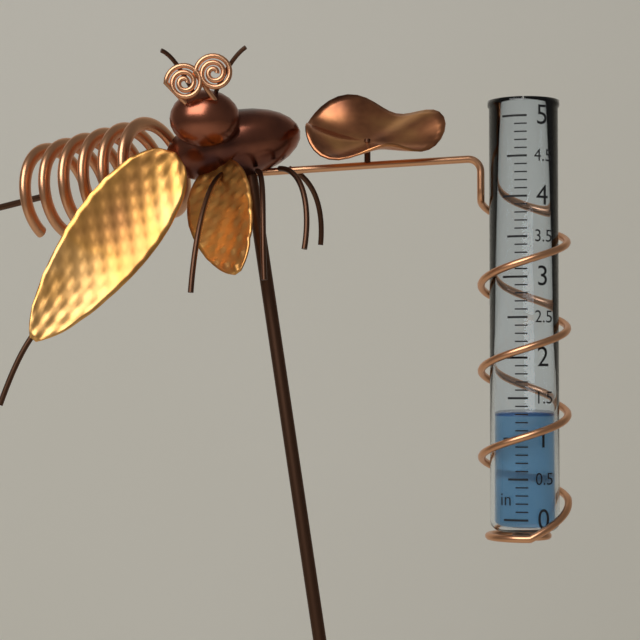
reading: 1.3 in
